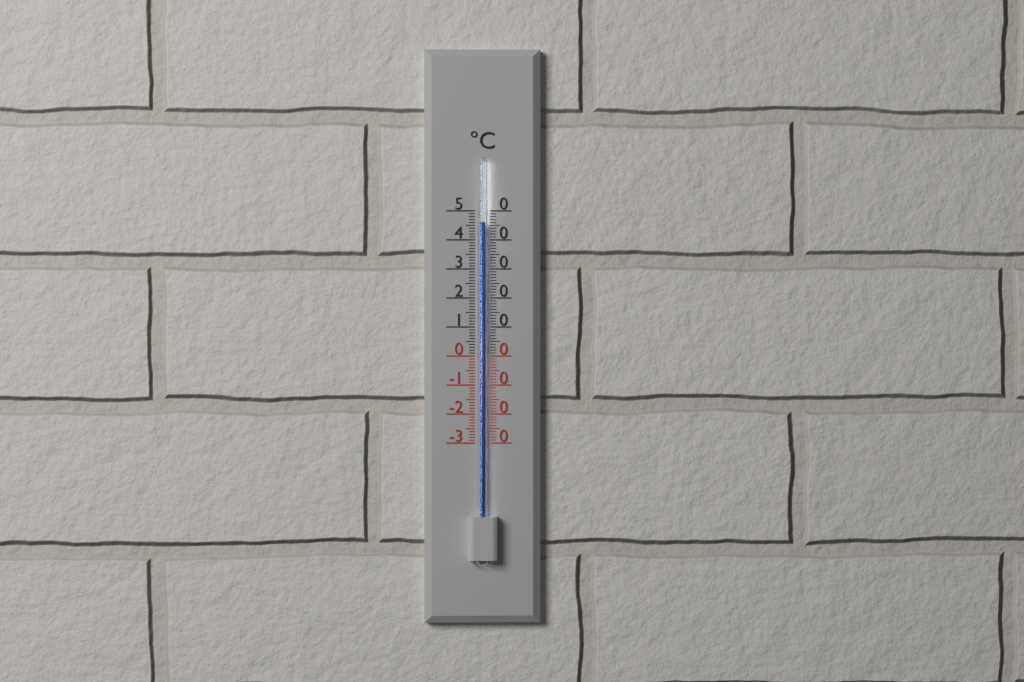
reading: 46 °C
